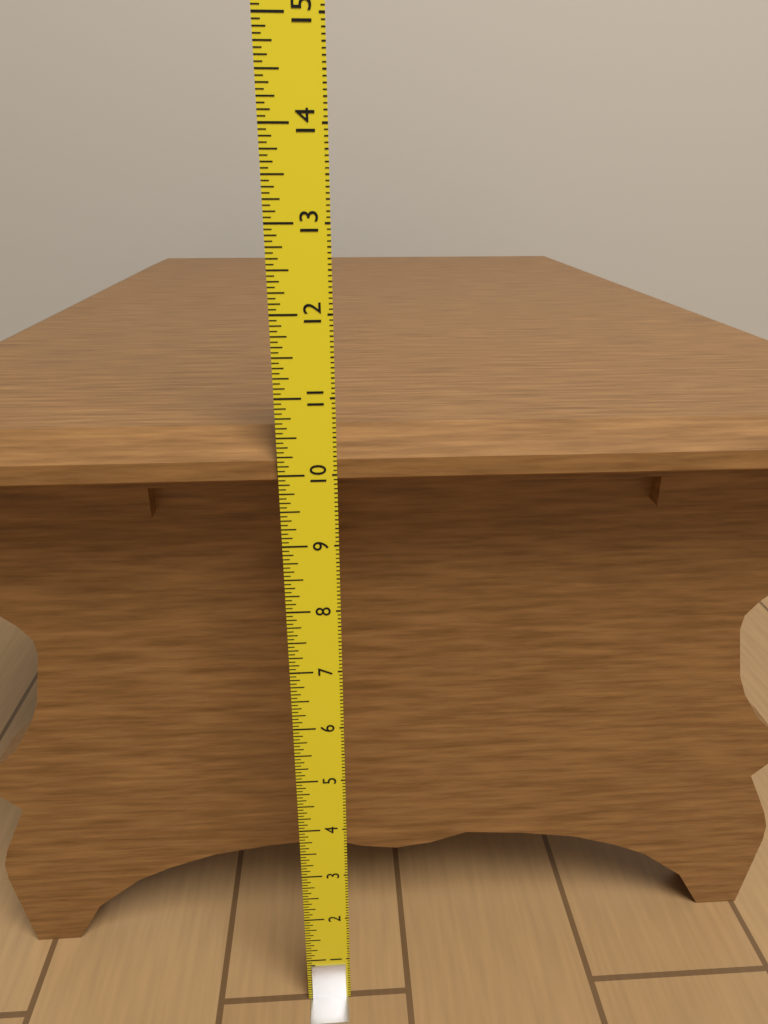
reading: 10.5000 in
